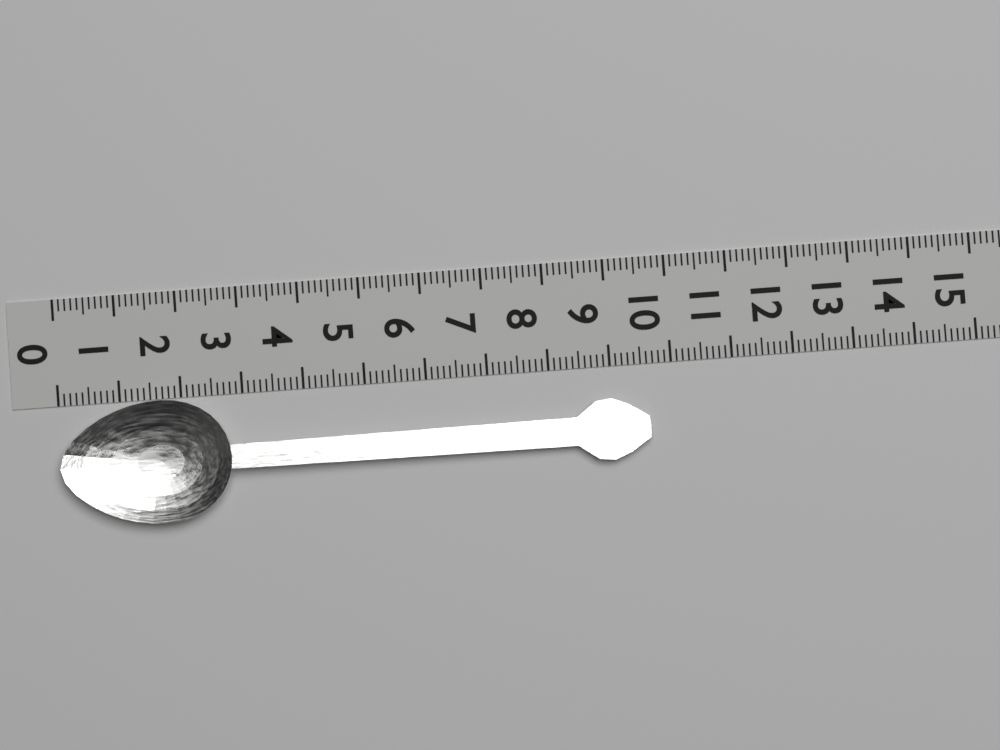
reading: 9.6 (no unit)
